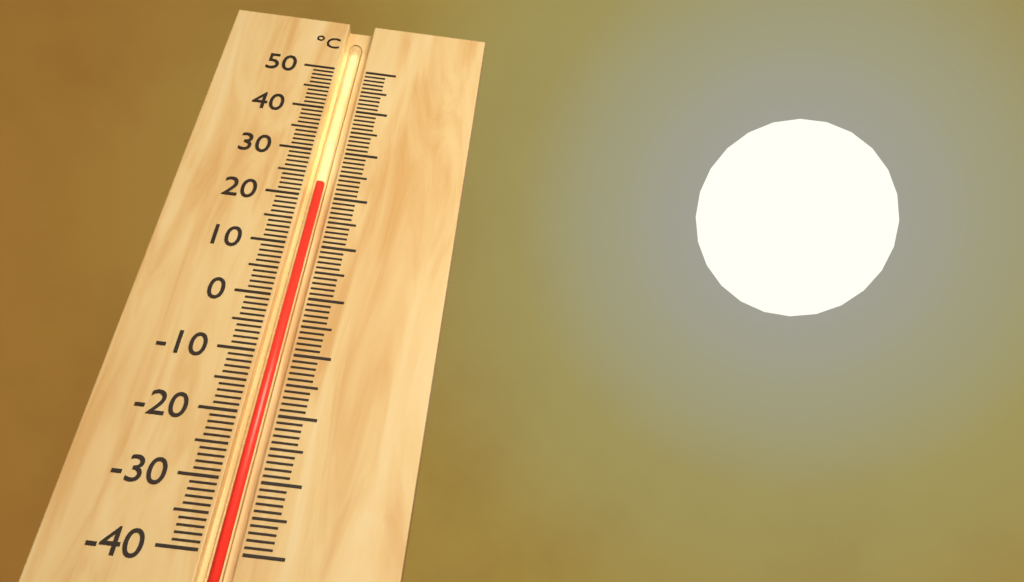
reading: 23 °C
